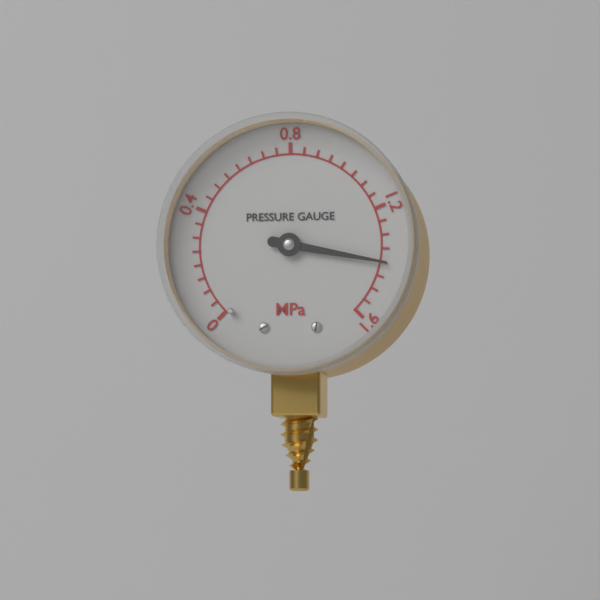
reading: 1.40 MPa
